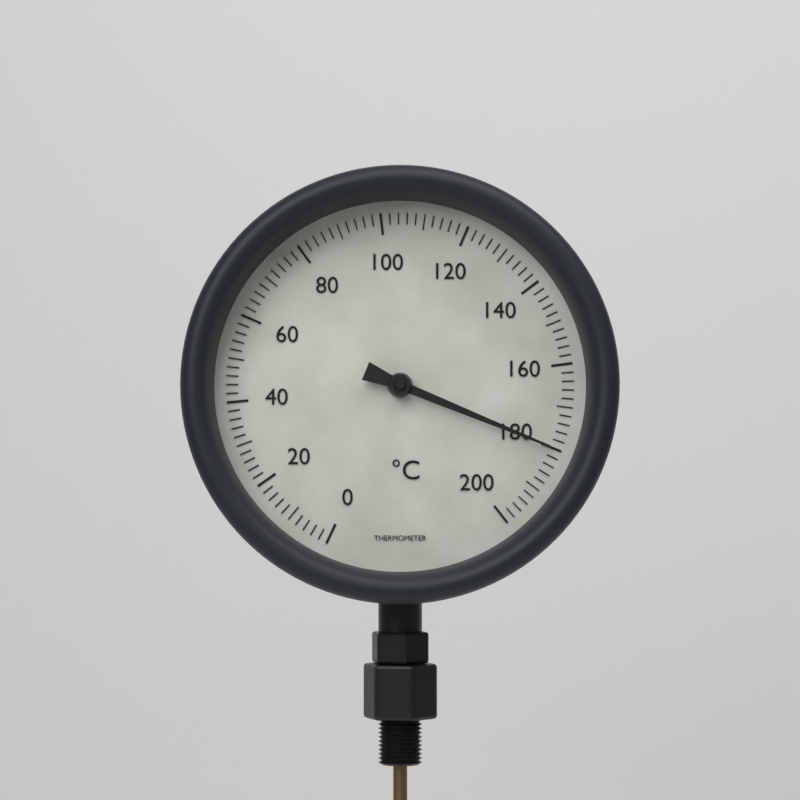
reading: 180 °C
